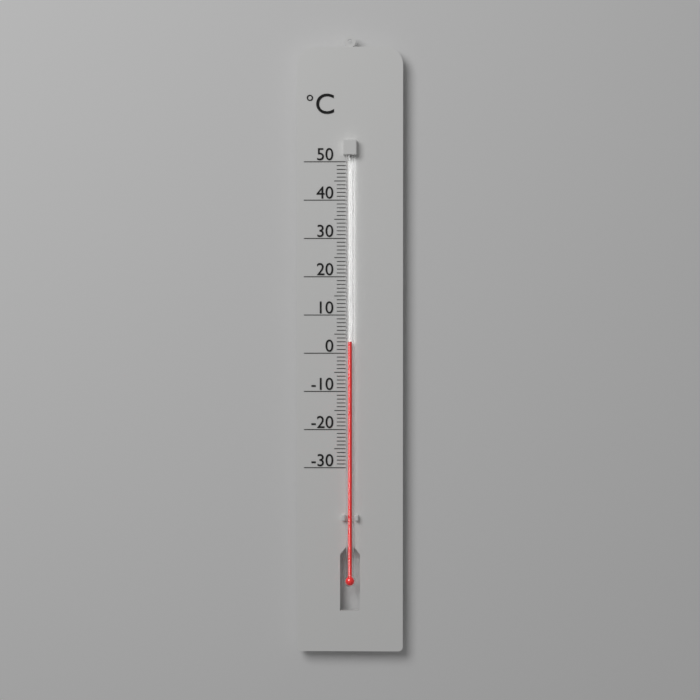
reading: 3 °C
